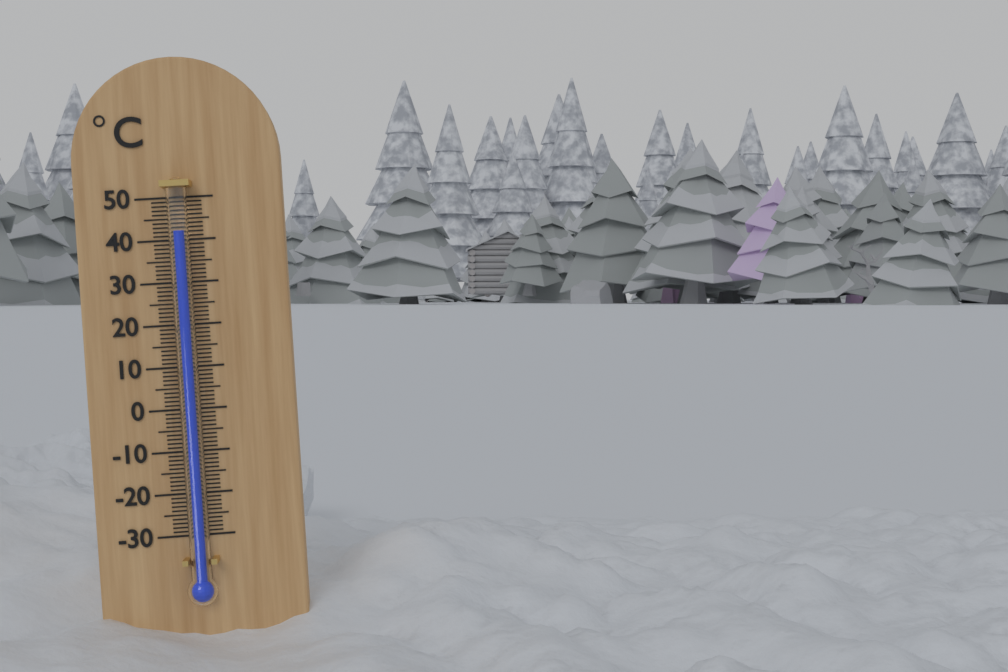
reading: 42 °C
